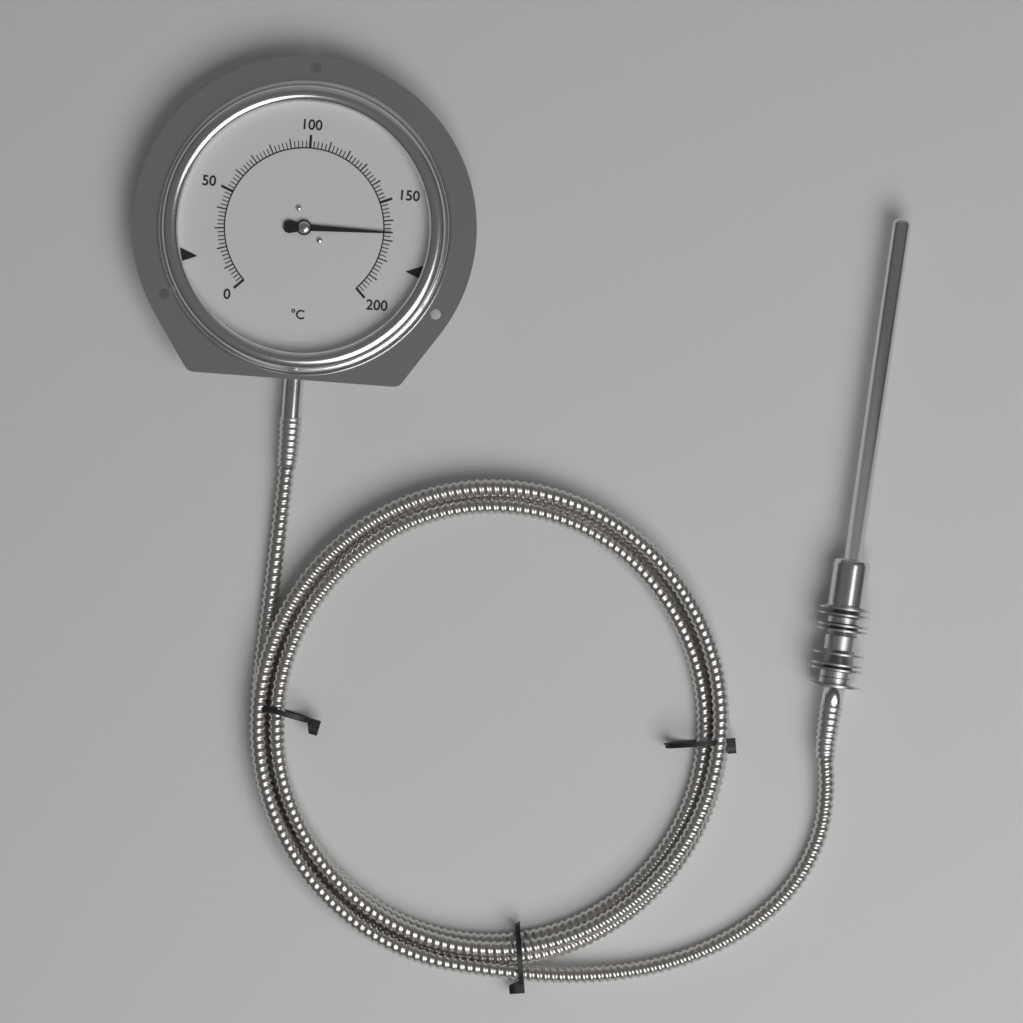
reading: 166 °C
